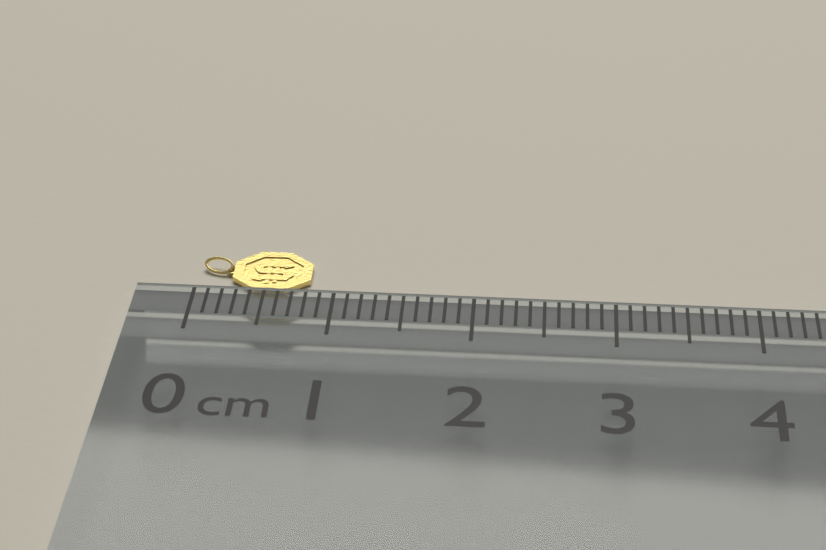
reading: 0.8 cm
